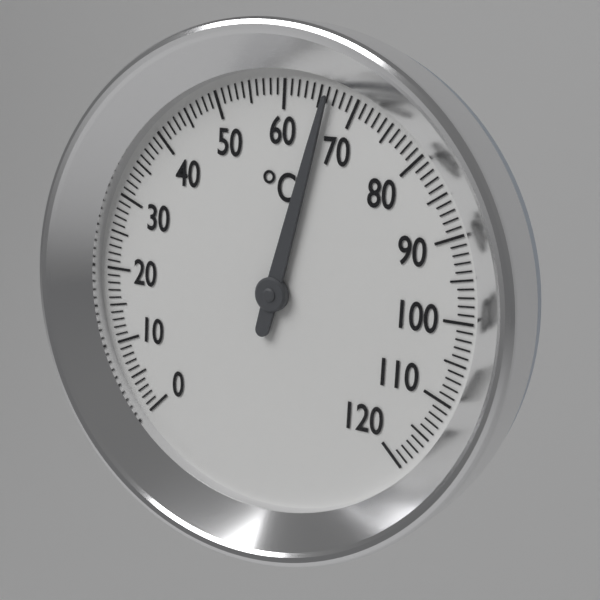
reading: 66 °C
